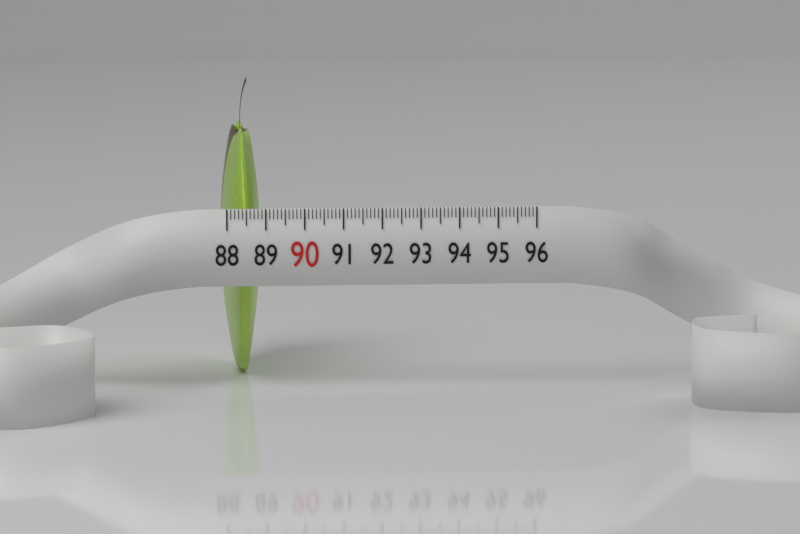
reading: 89.0 (no unit)
